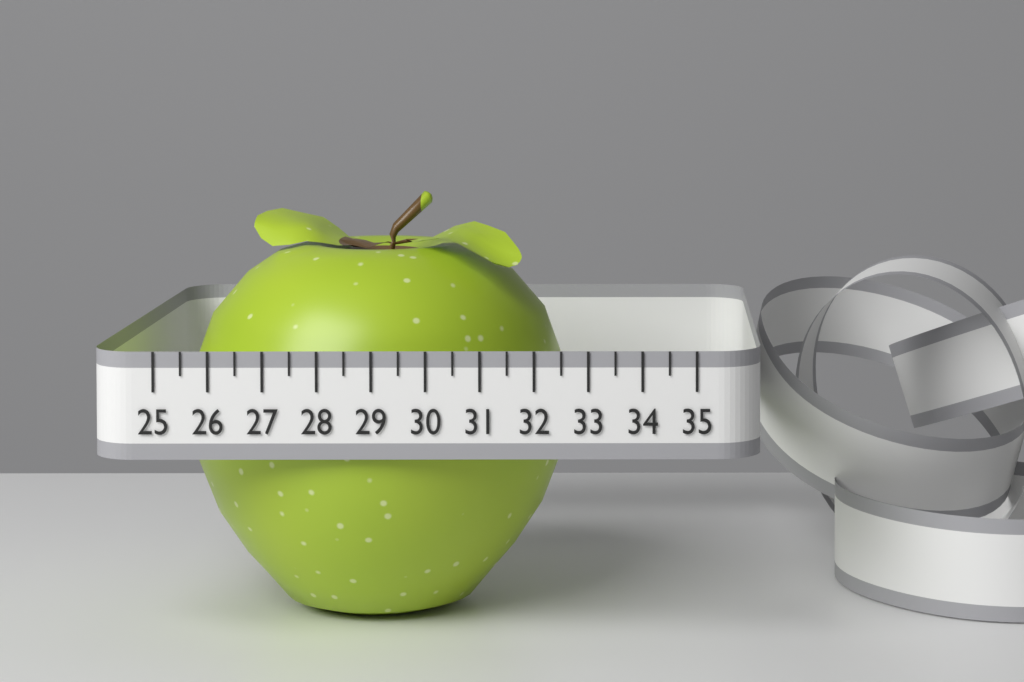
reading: 32.5 (no unit)
